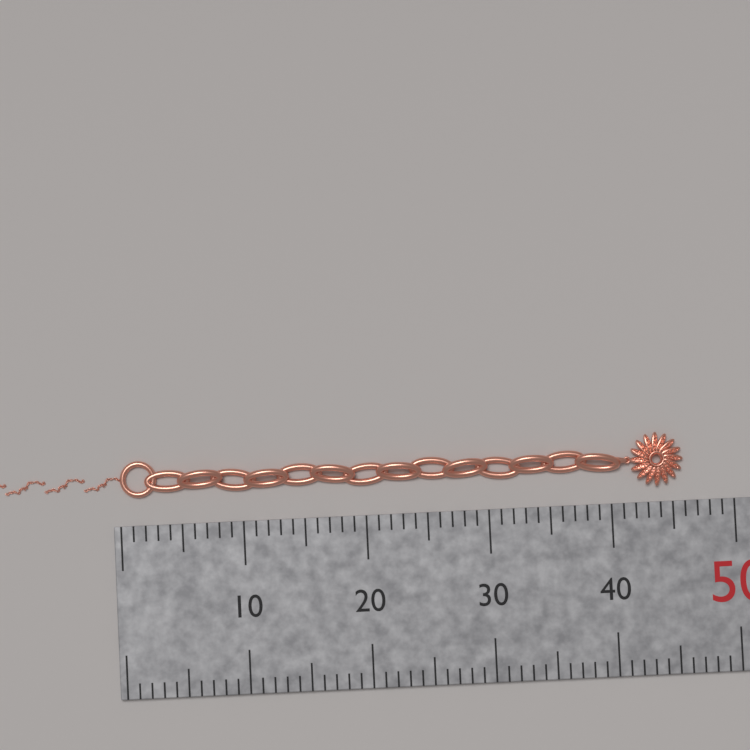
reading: 46 mm
